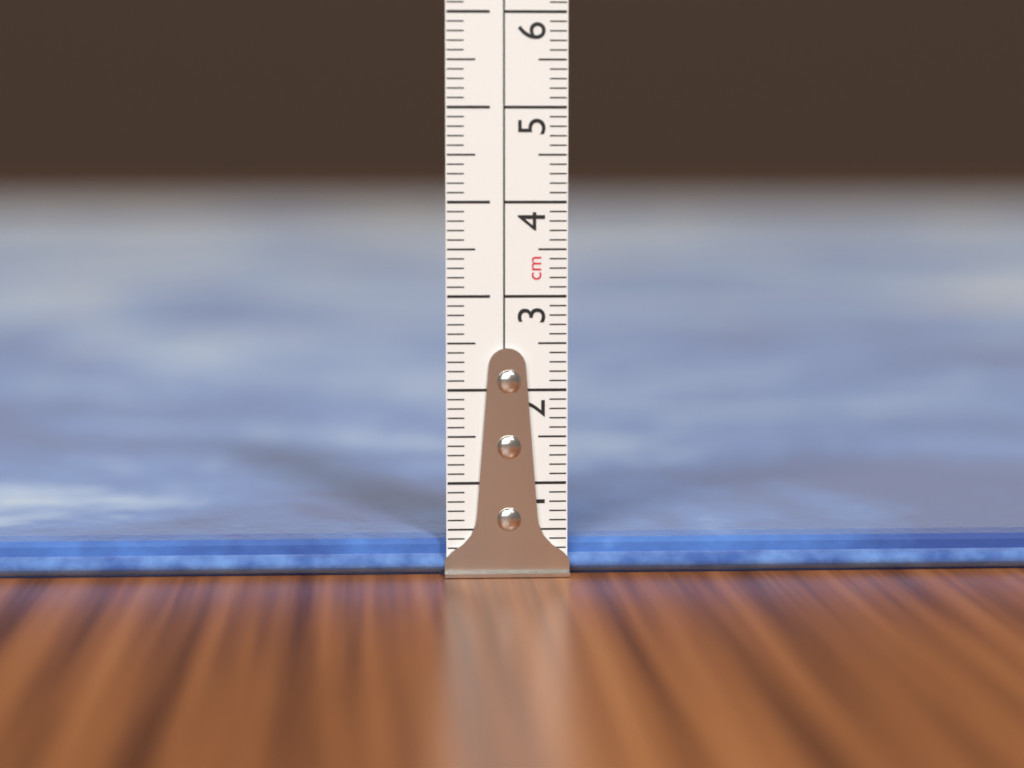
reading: 0.4 cm
